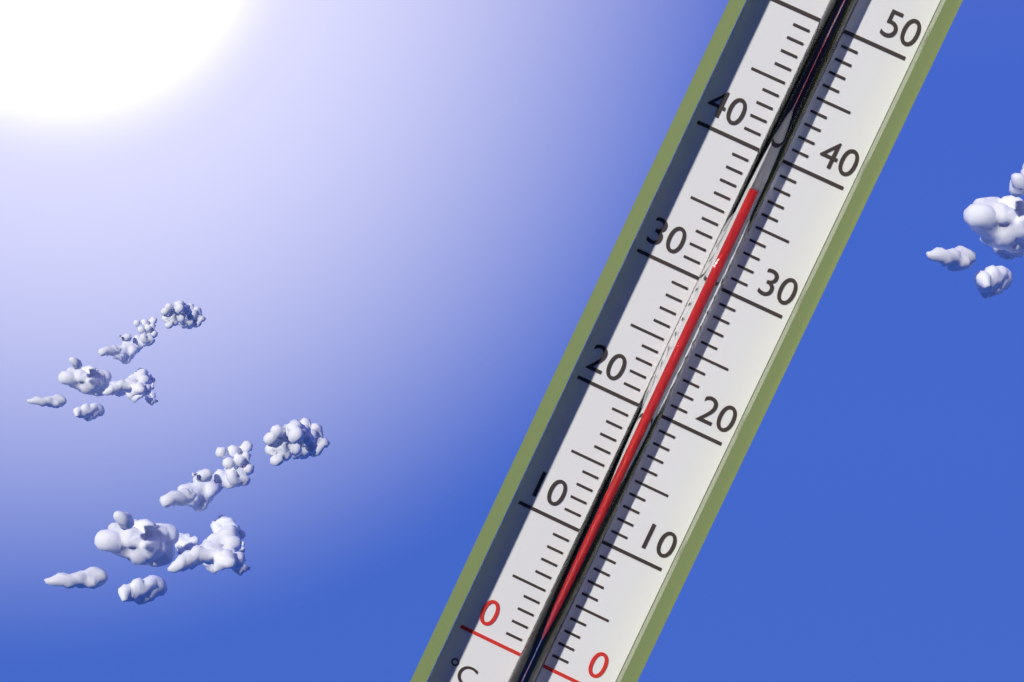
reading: 37 °C
